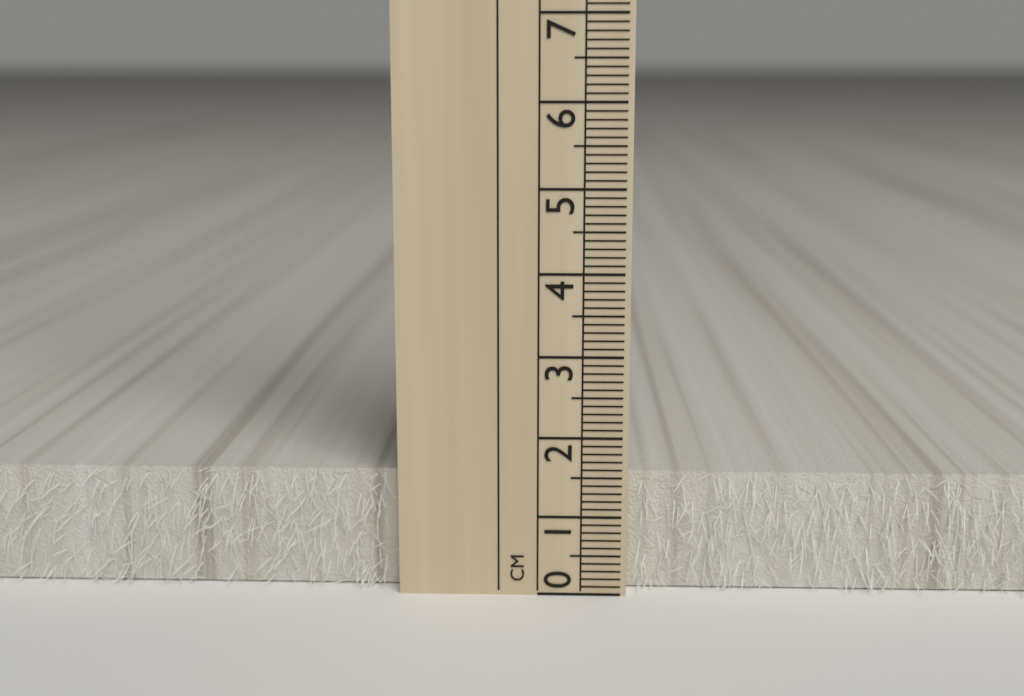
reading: 1.5 cm
